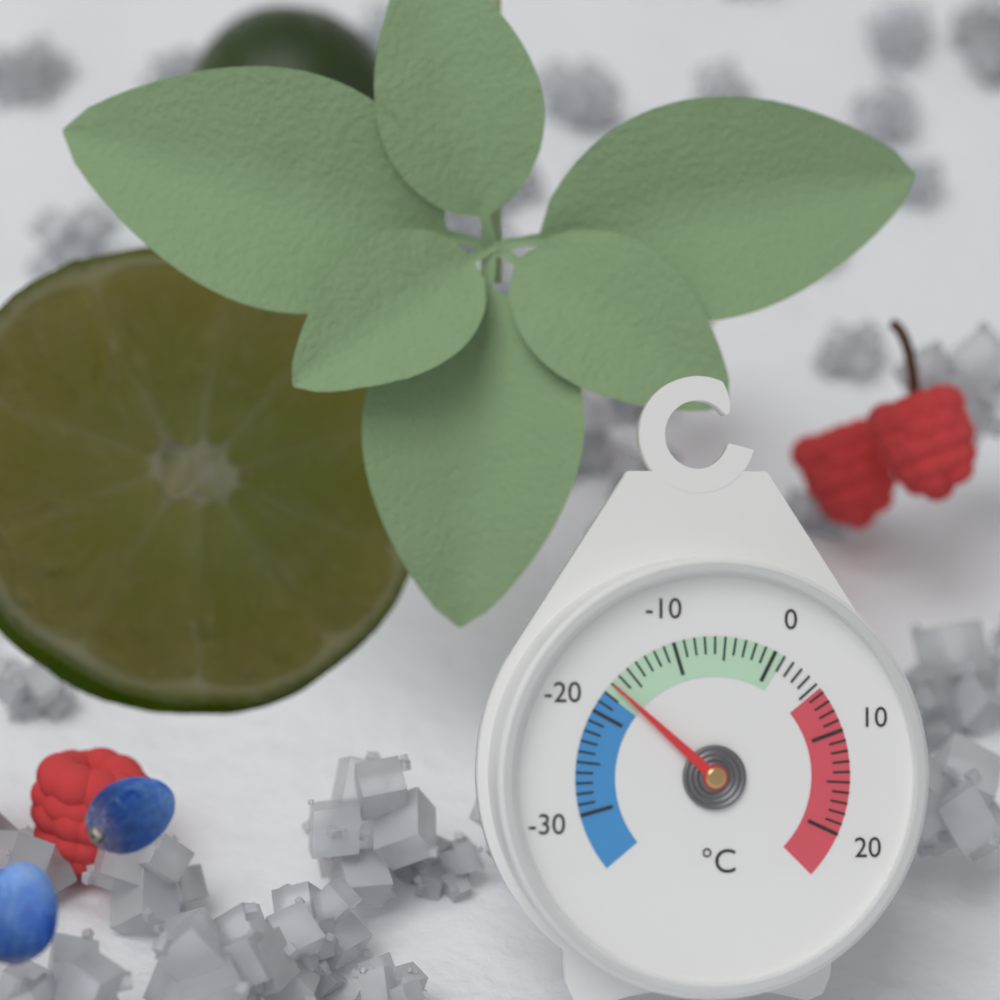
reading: -17 °C
